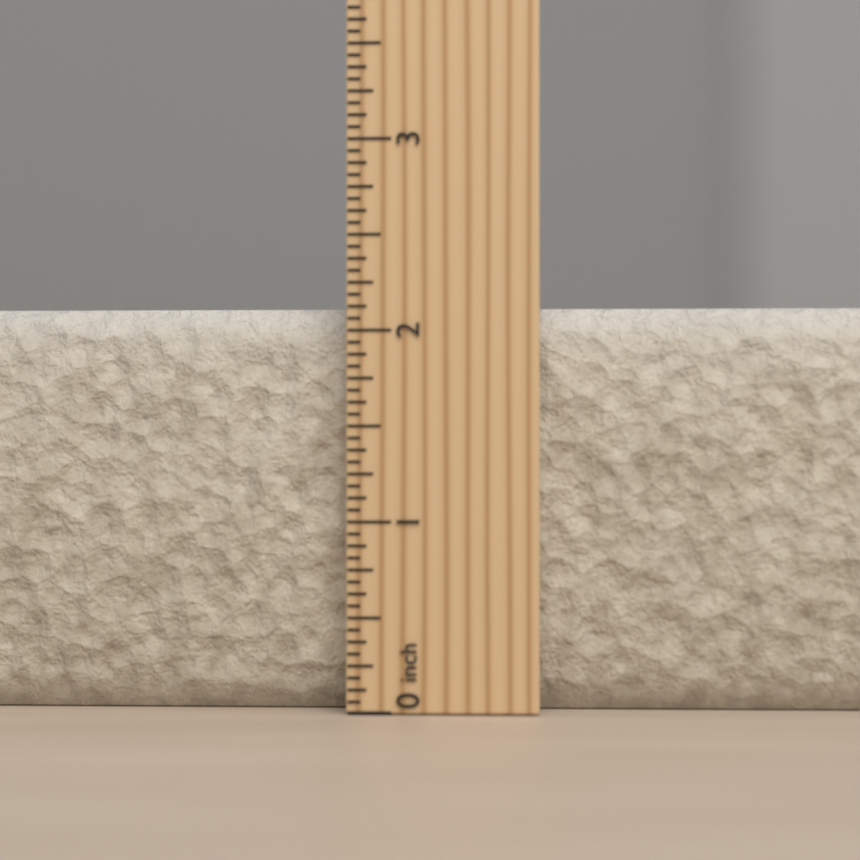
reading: 2.1250 inch
